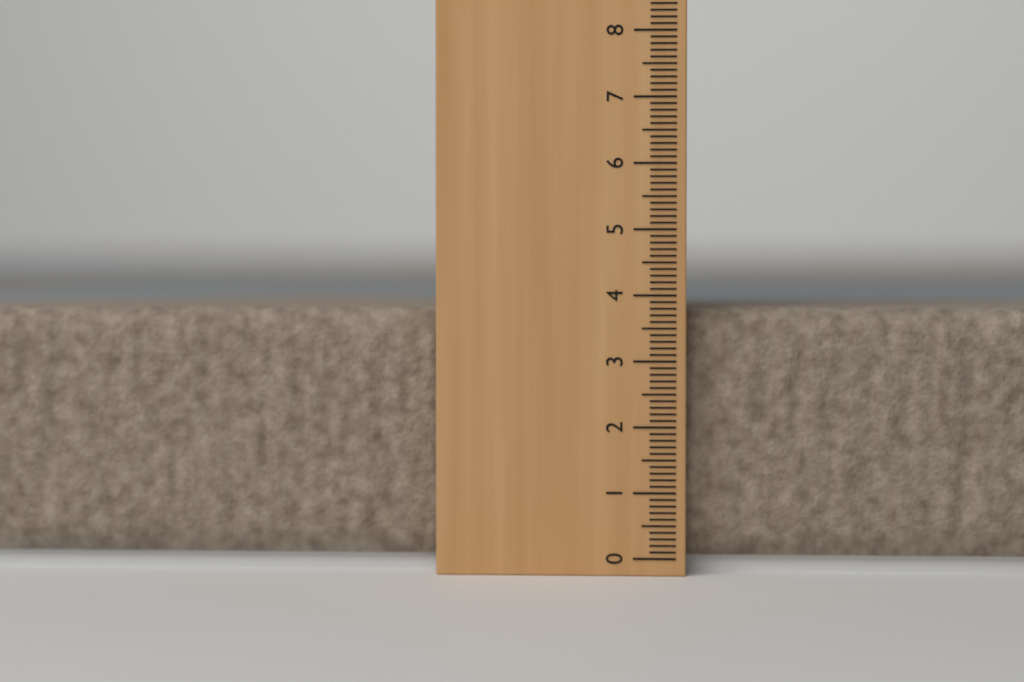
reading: 3.8 cm
